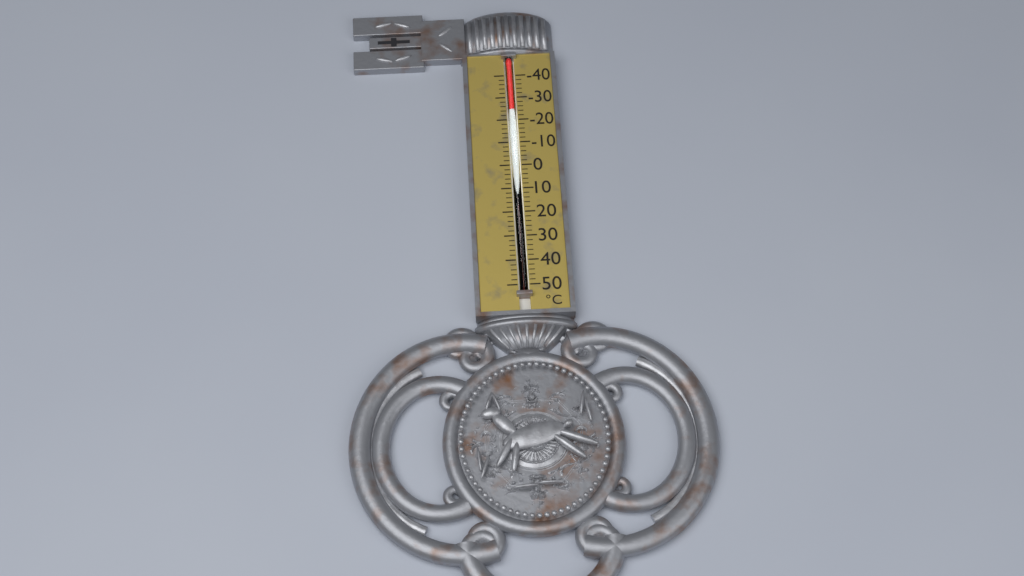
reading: -24 °C
